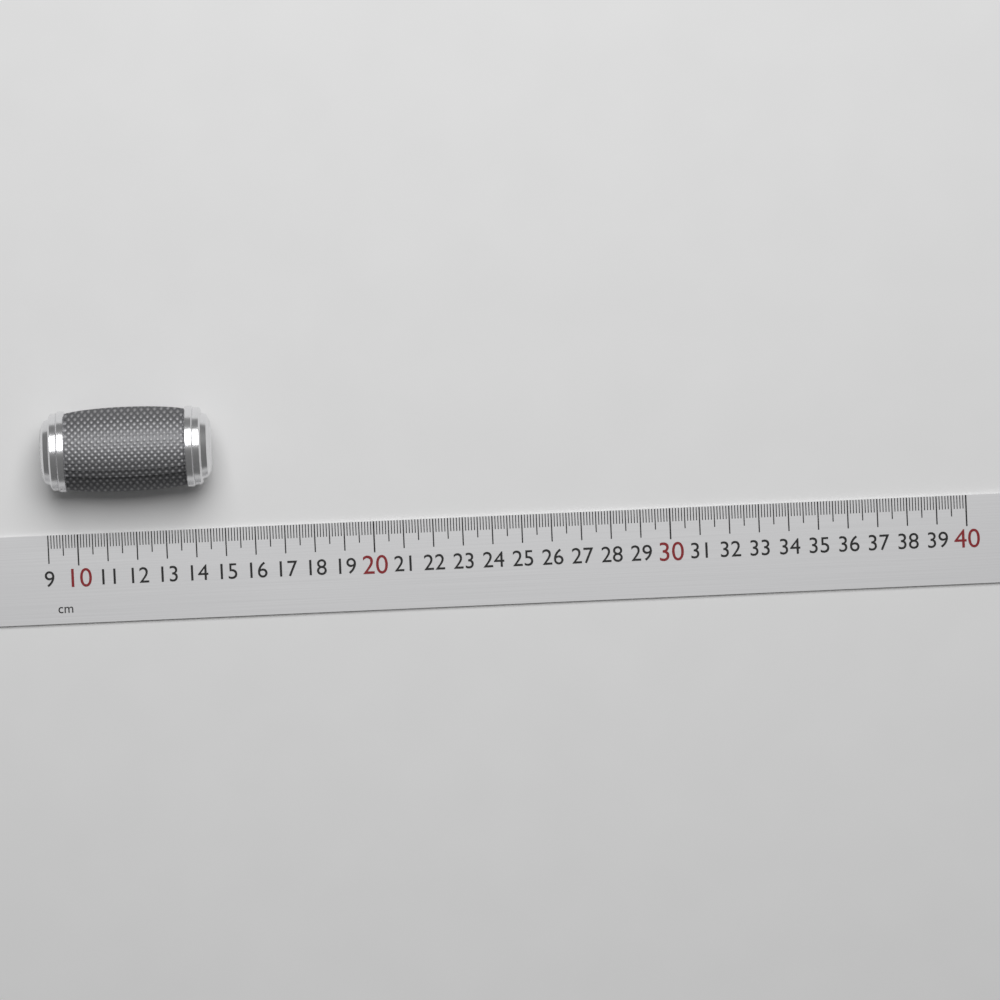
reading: 14.7 cm
